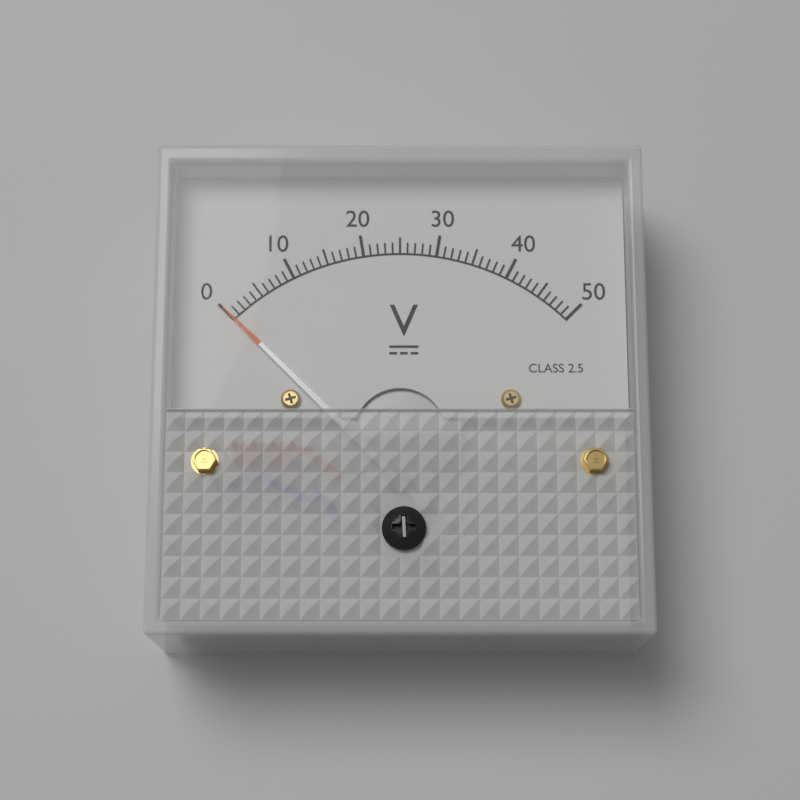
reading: 0 V
